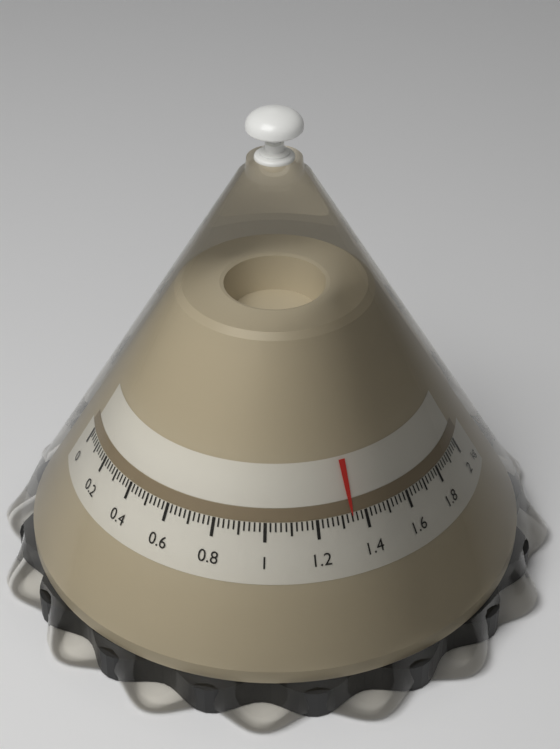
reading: 1.34 kg
